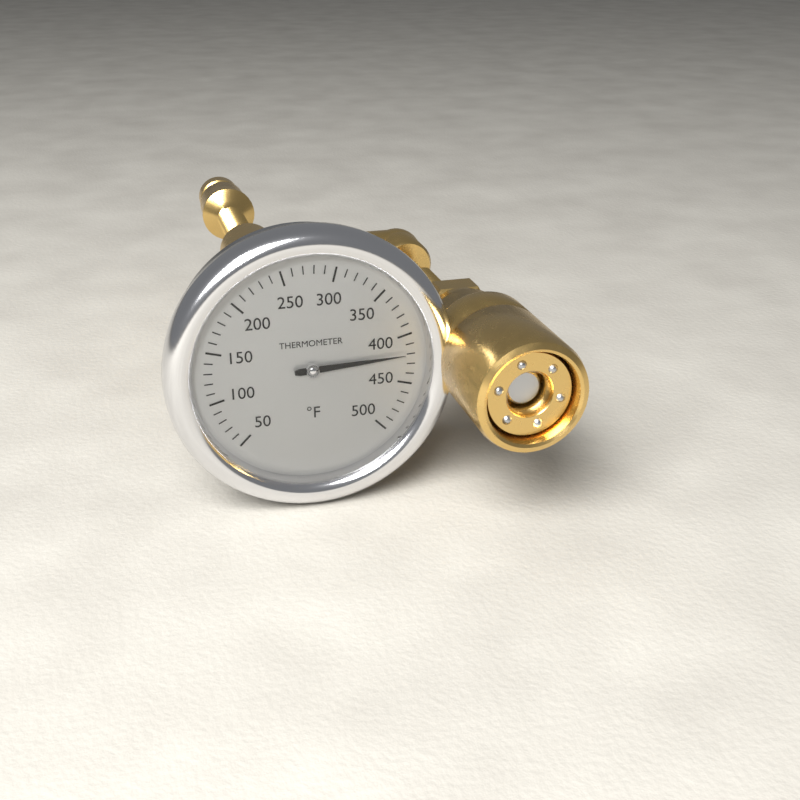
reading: 420 °F
